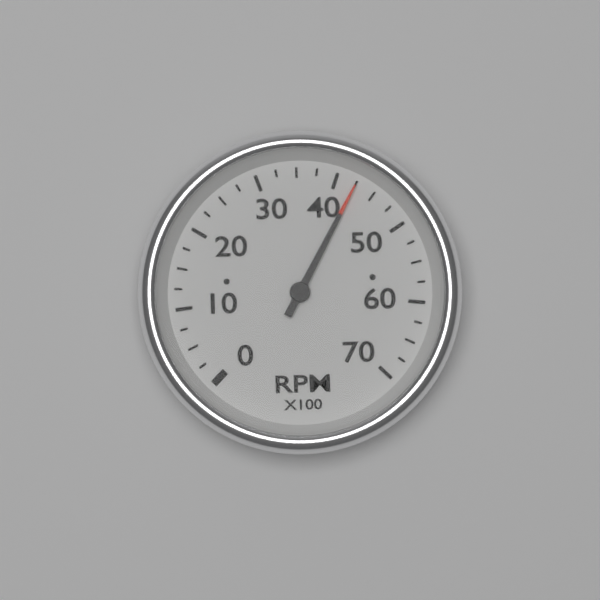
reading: 4250 RPM
